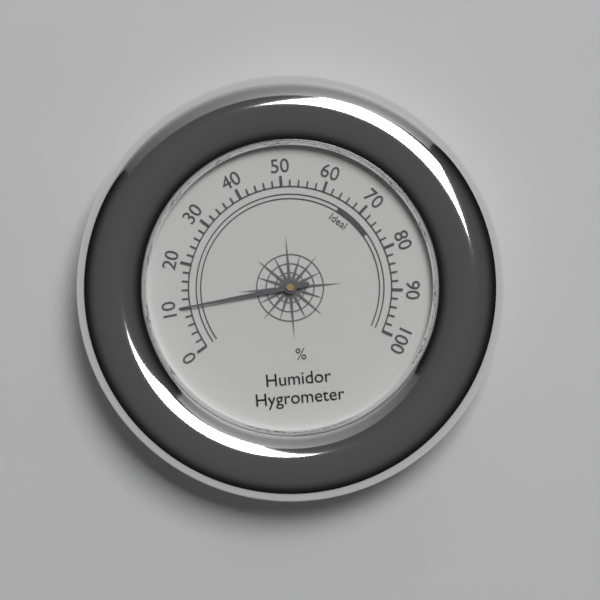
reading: 10 %
